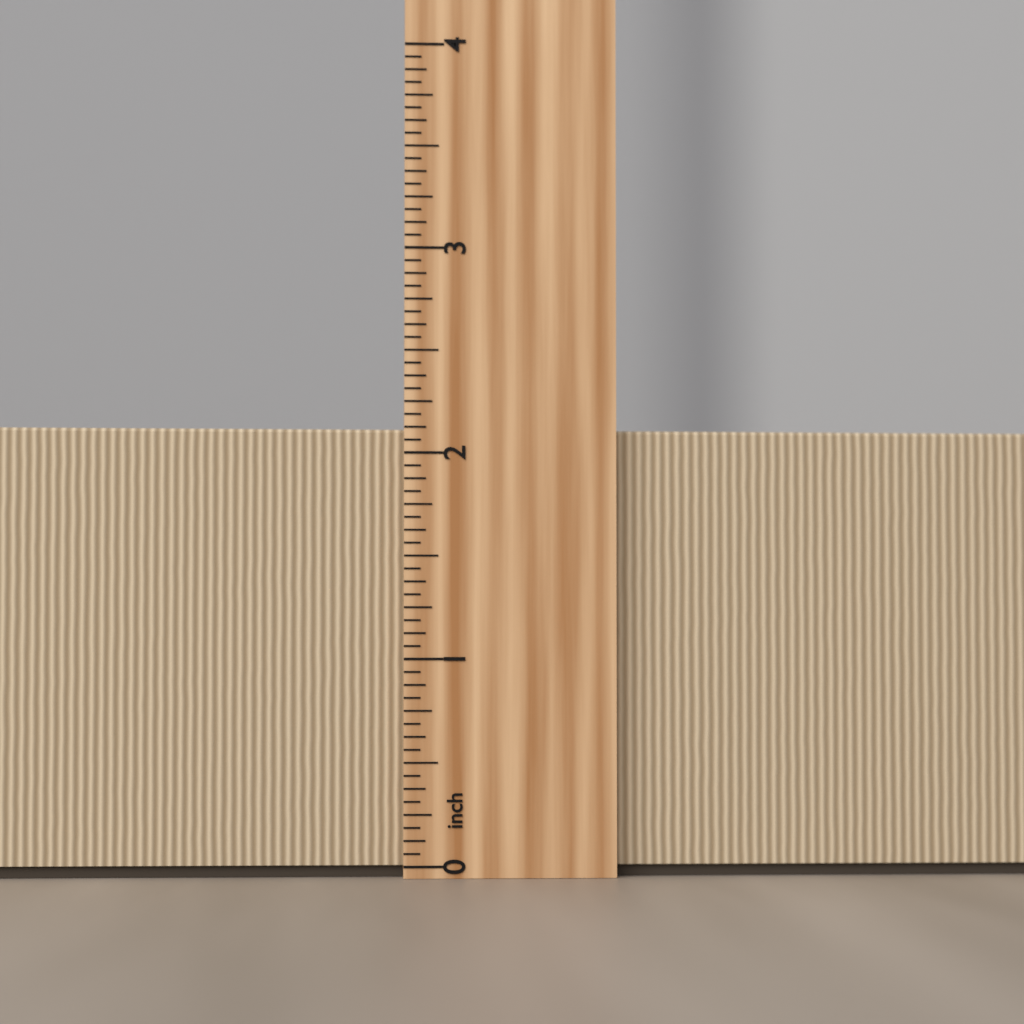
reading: 2.1250 inch
